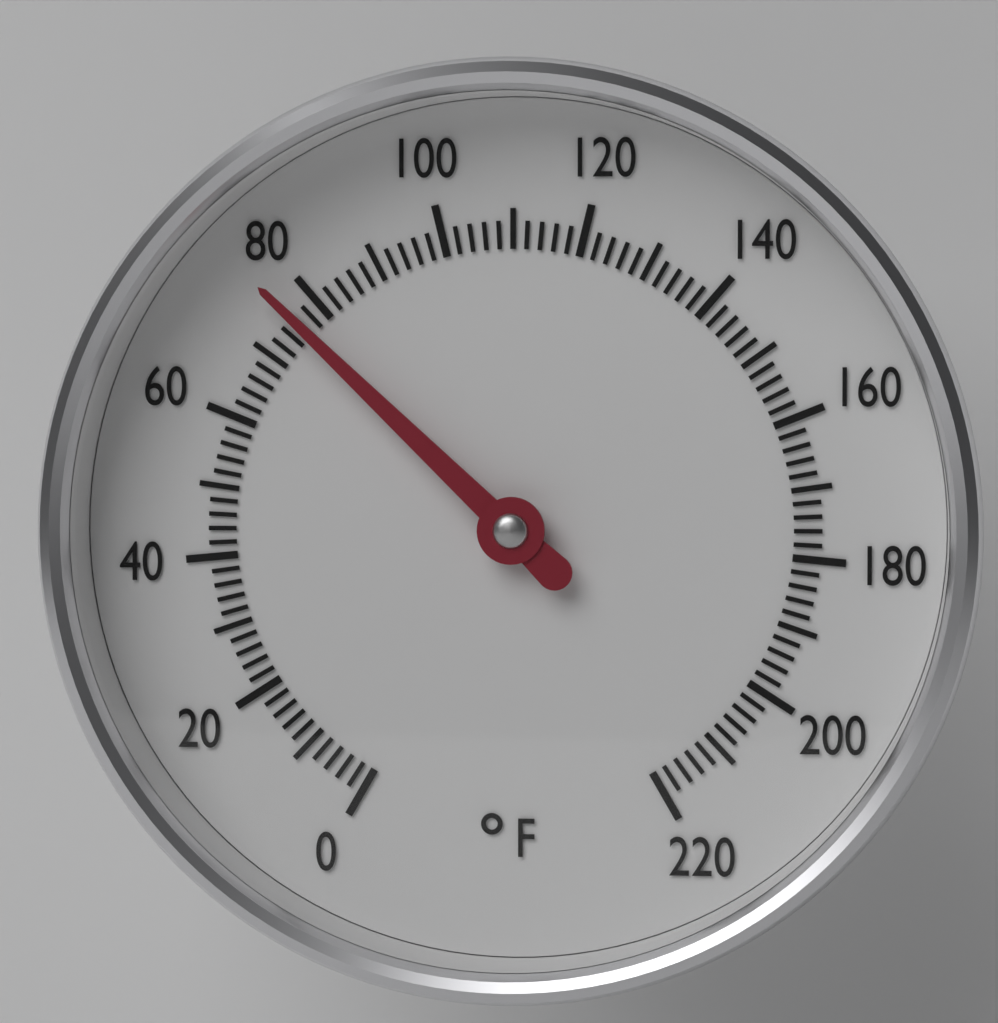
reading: 76 °F
